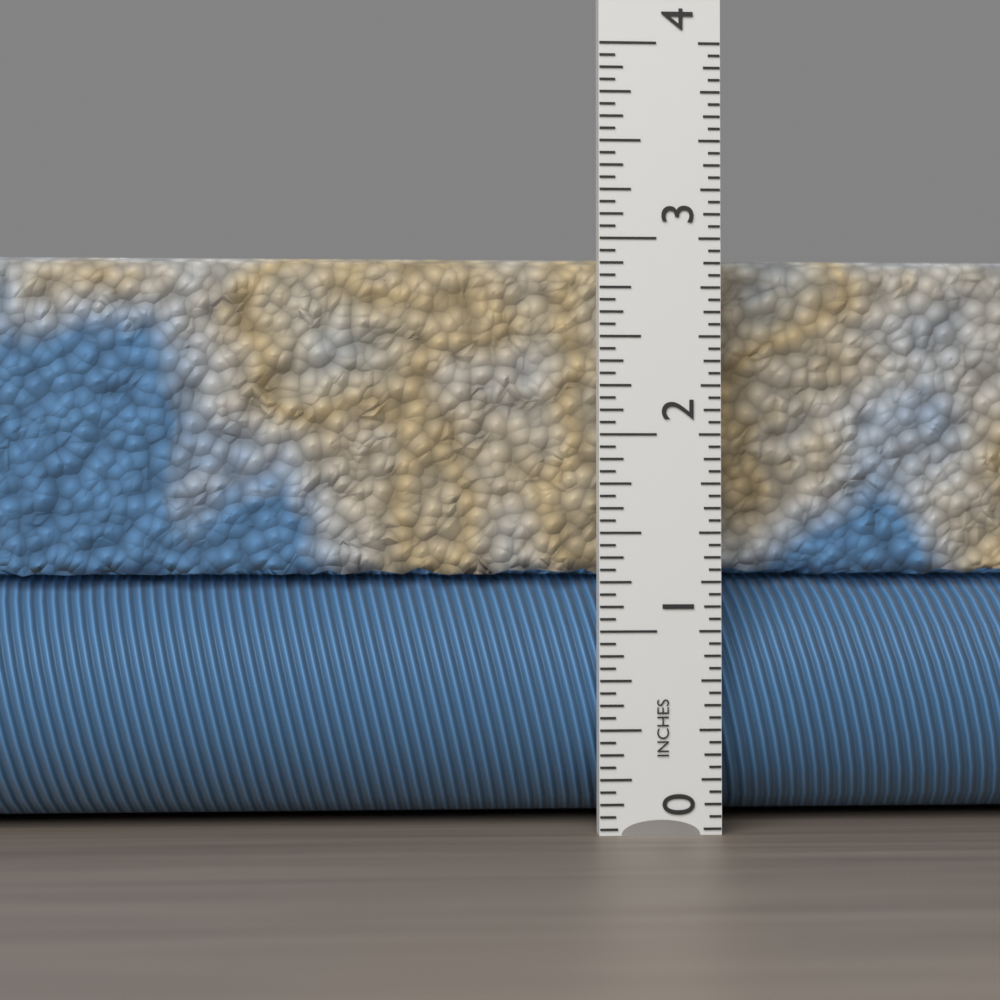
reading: 2.9375 in
